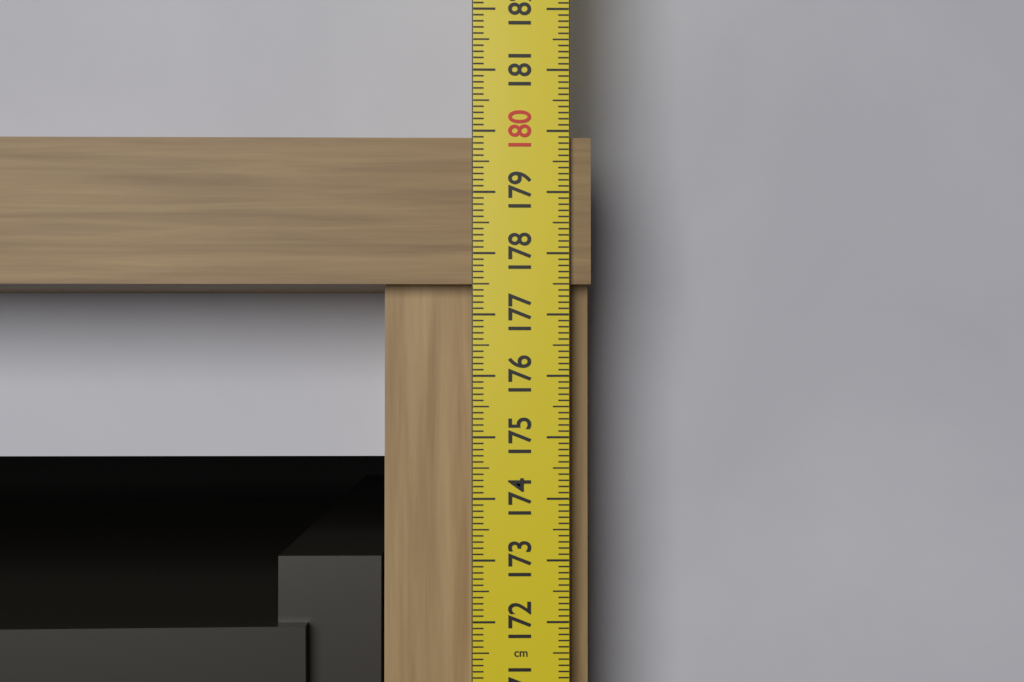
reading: 179.9 cm
